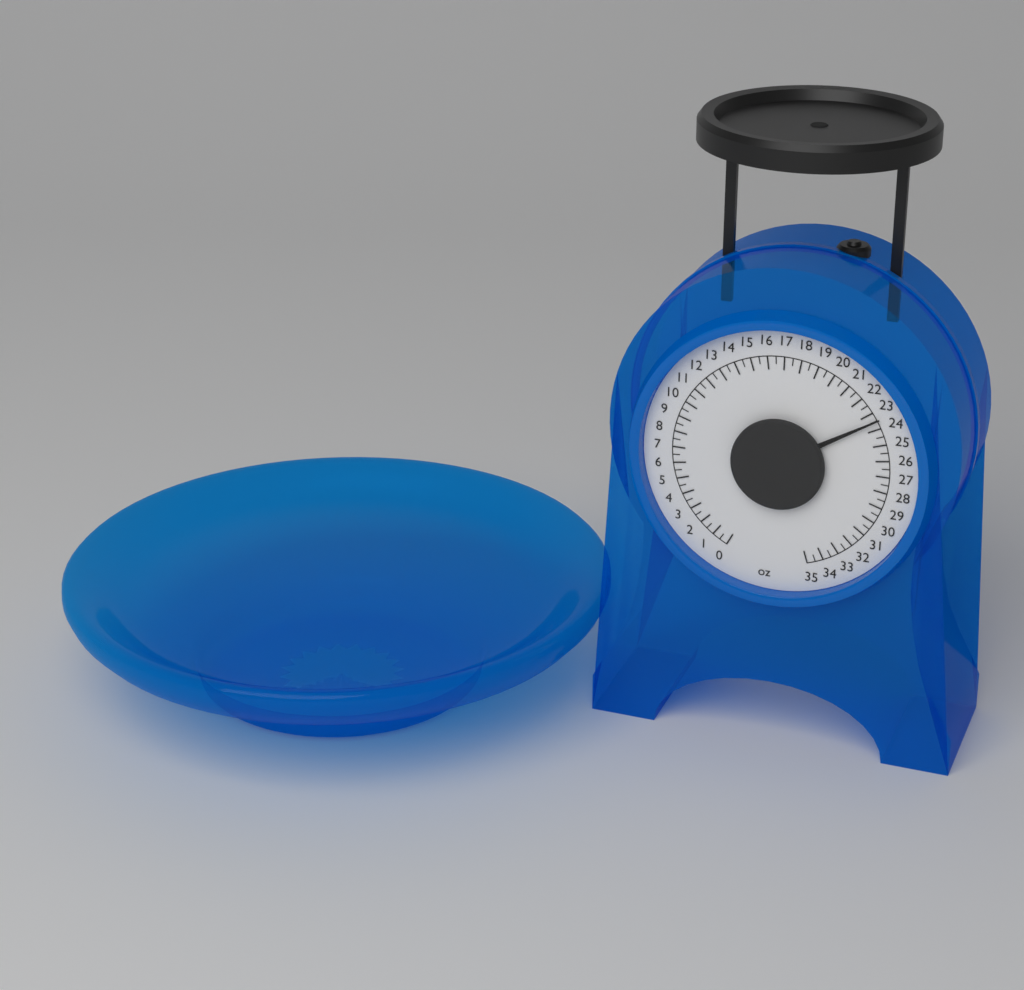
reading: 23.5 oz
